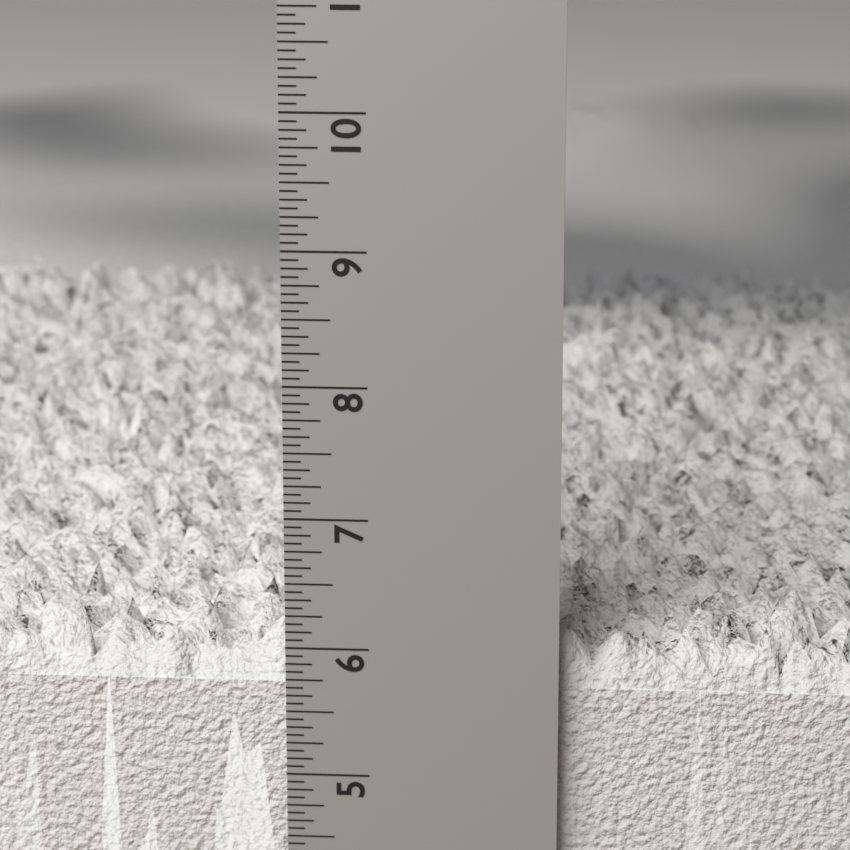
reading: 6.3125 in
